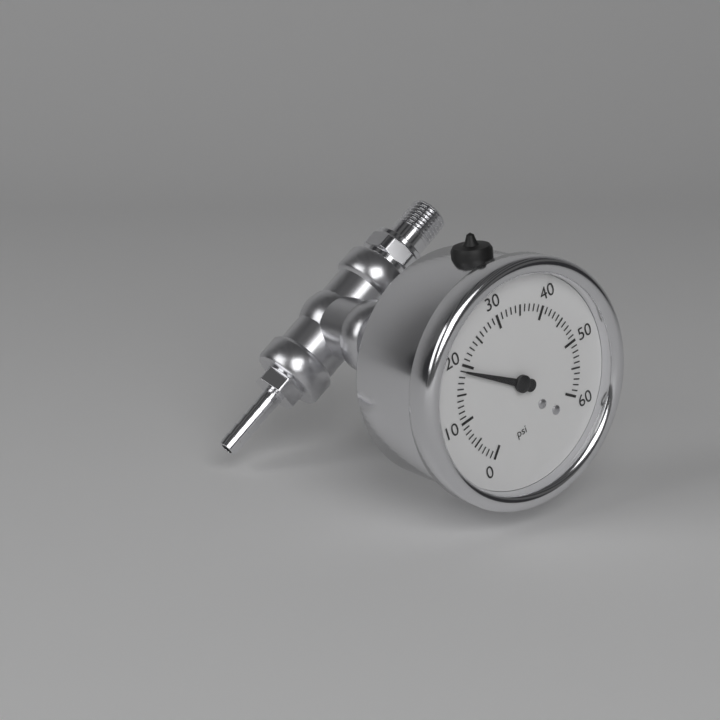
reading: 19 psi
